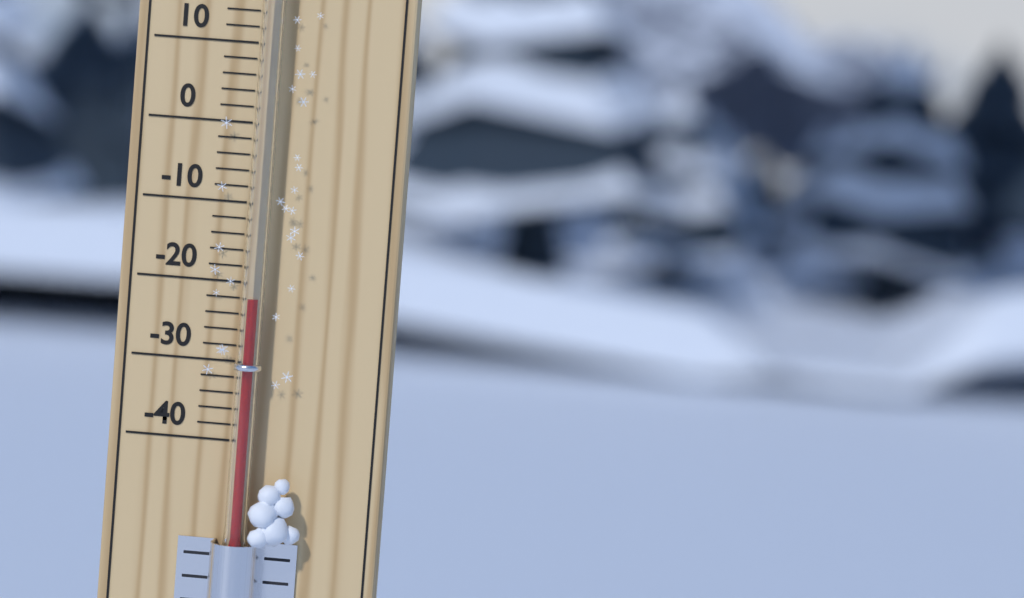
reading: -22 °C
